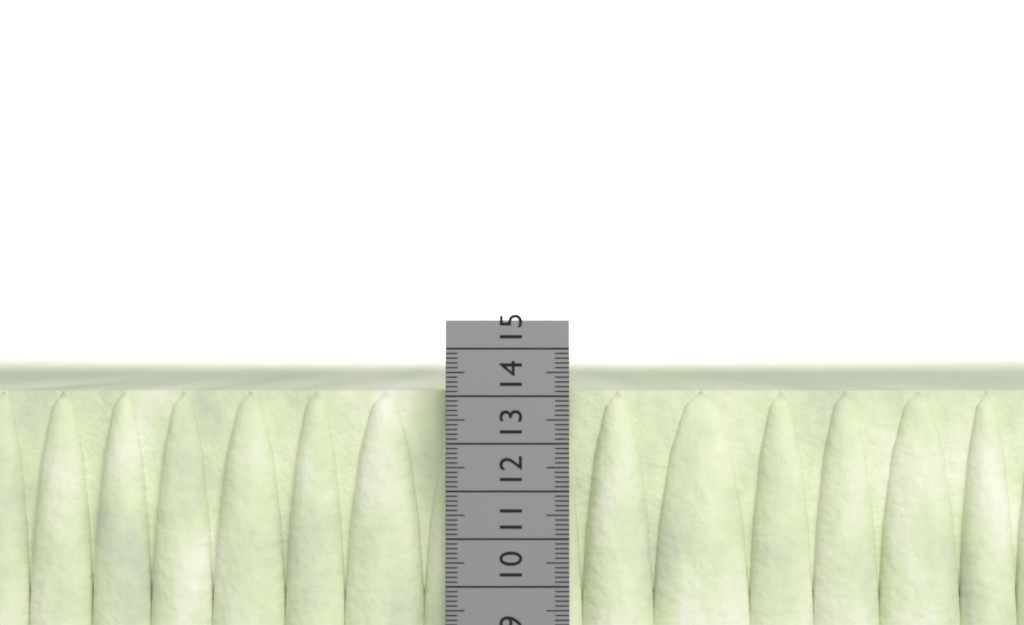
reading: 14.1 cm
